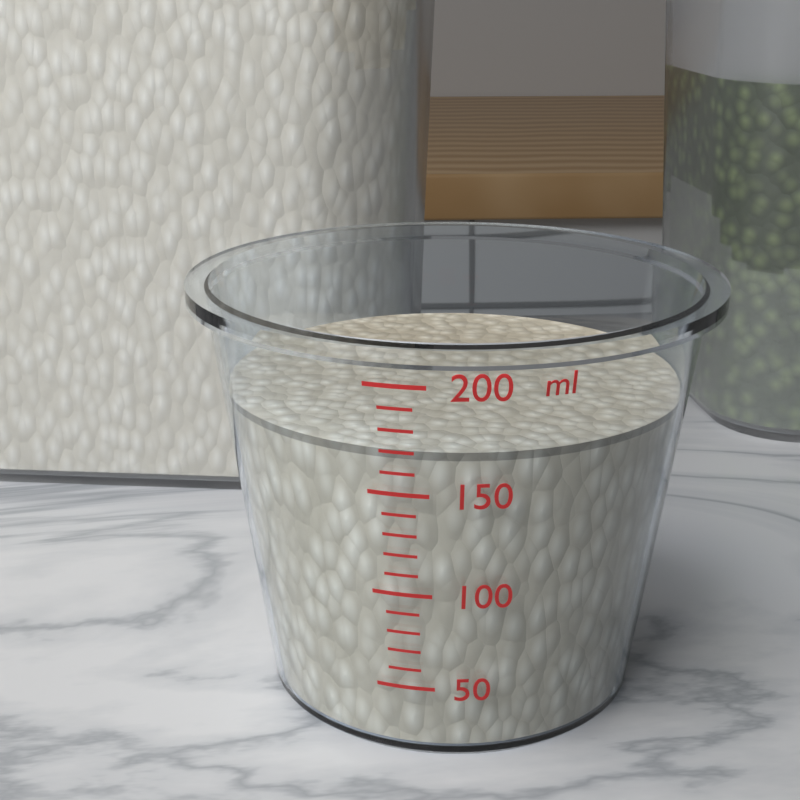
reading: 170 ml
